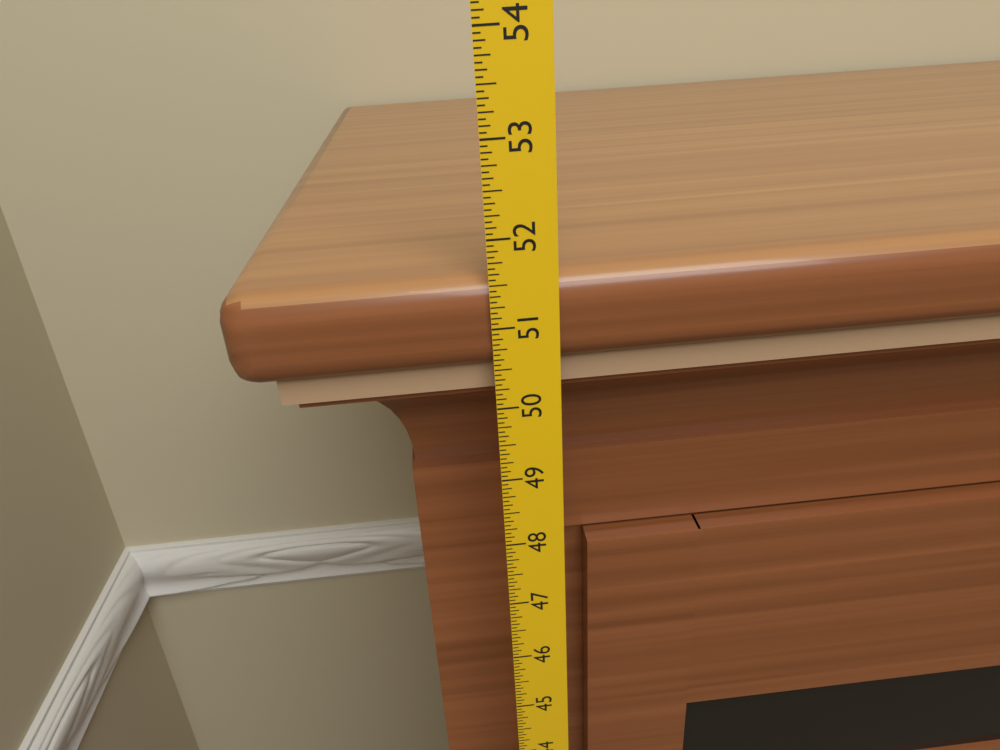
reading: 51.5625 in
